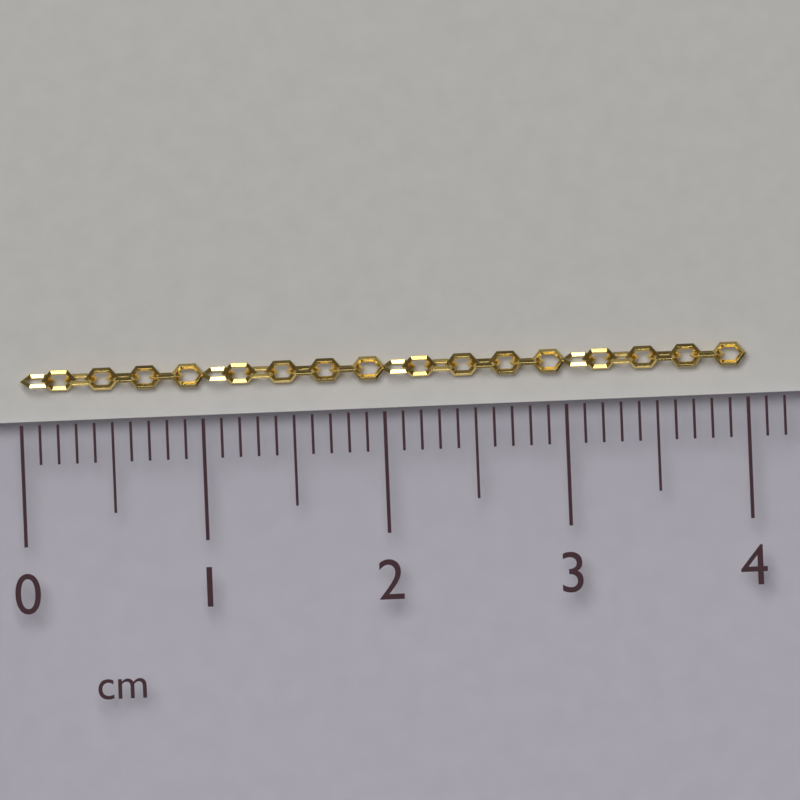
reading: 4.0 cm
